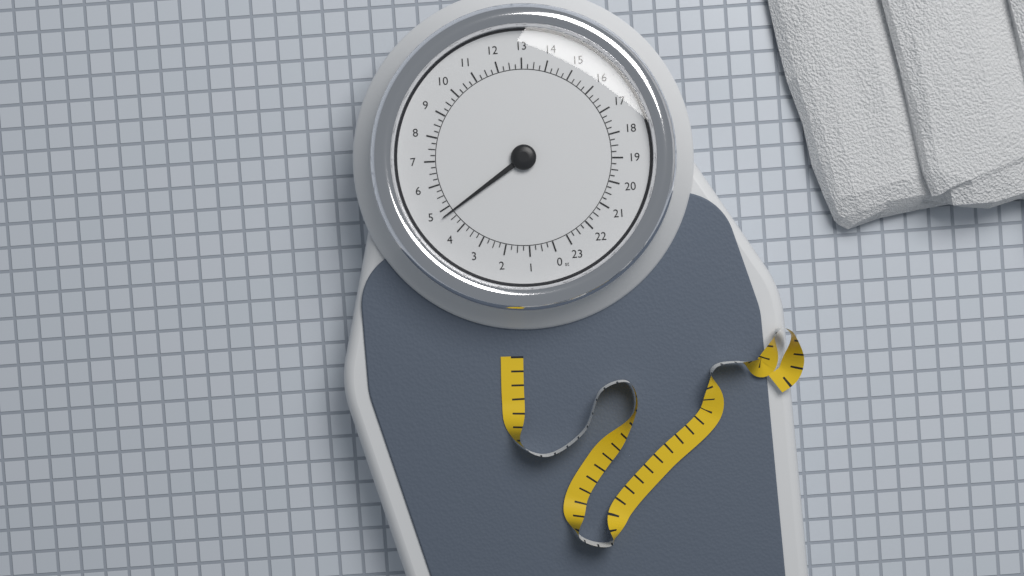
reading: 4.75 st
